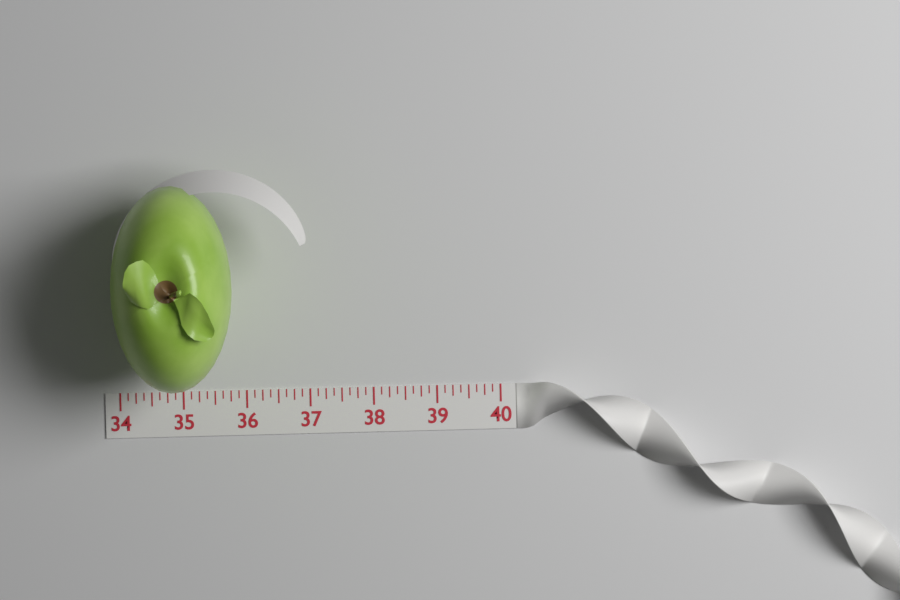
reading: 35.875 (no unit)
